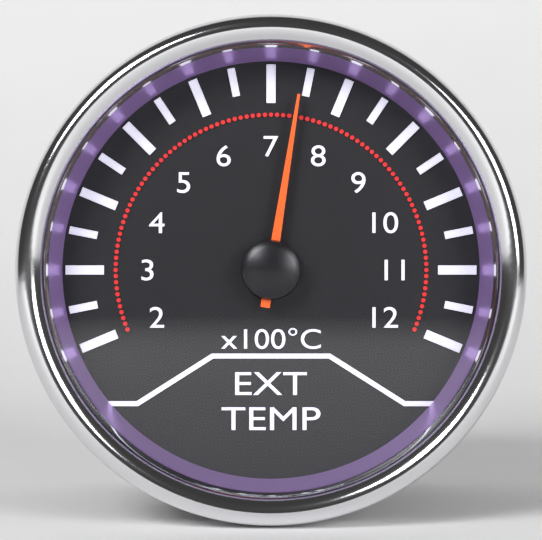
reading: 740 °C
